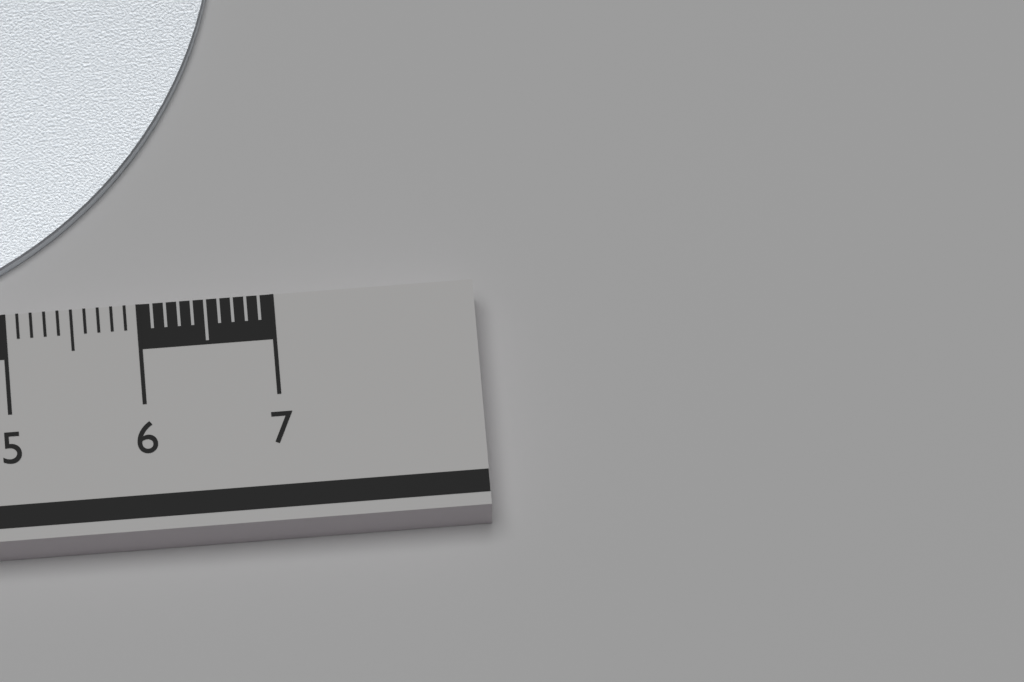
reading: 6.8 cm
